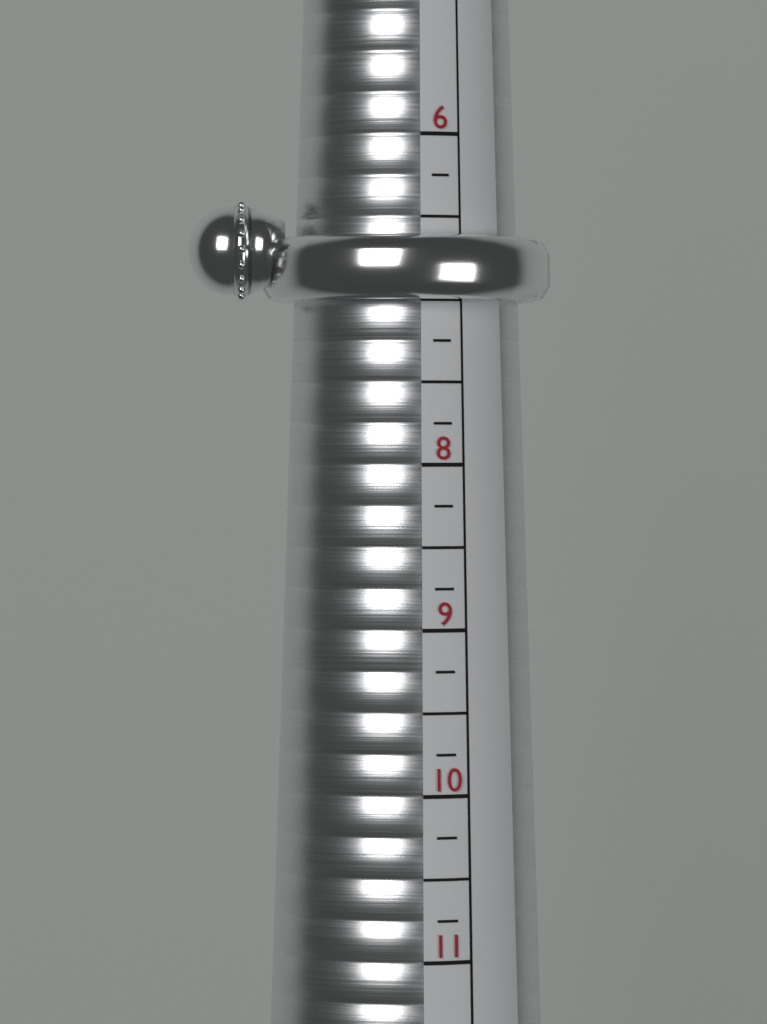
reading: 7.00 (no unit)
